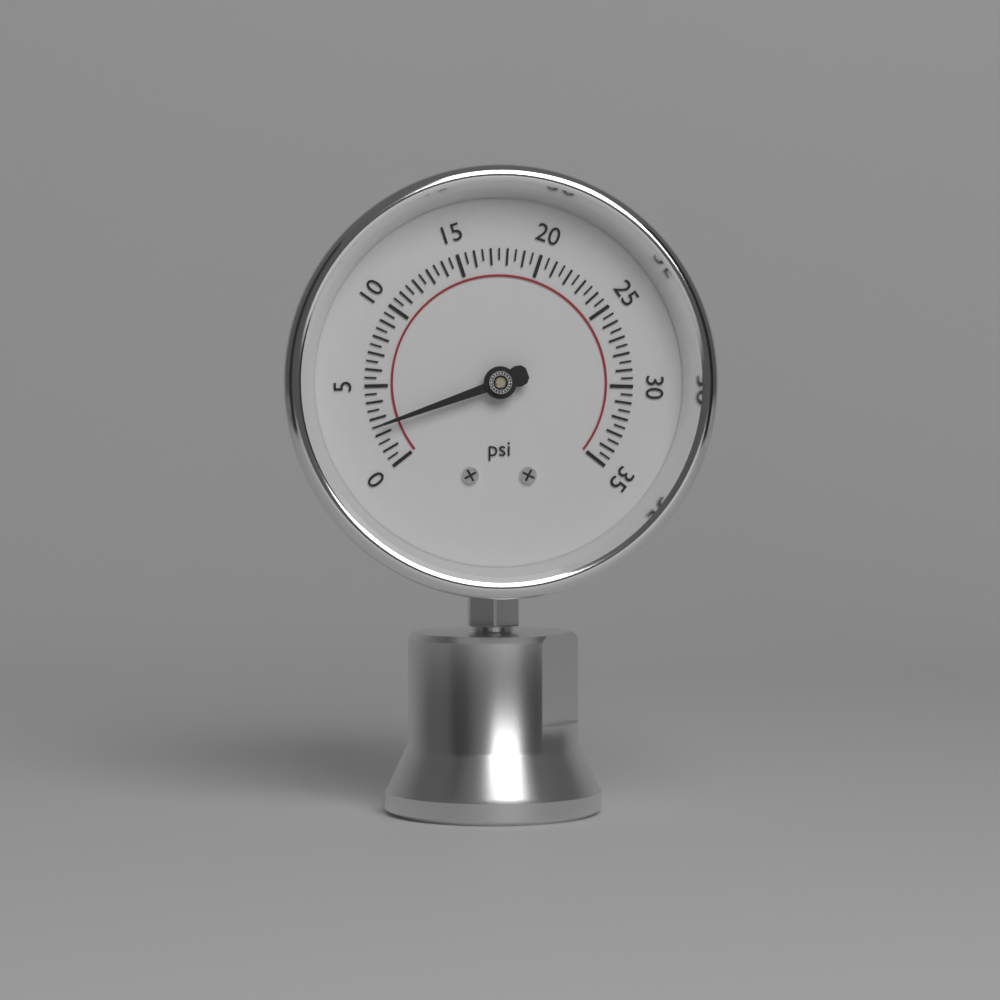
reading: 2.5 psi
